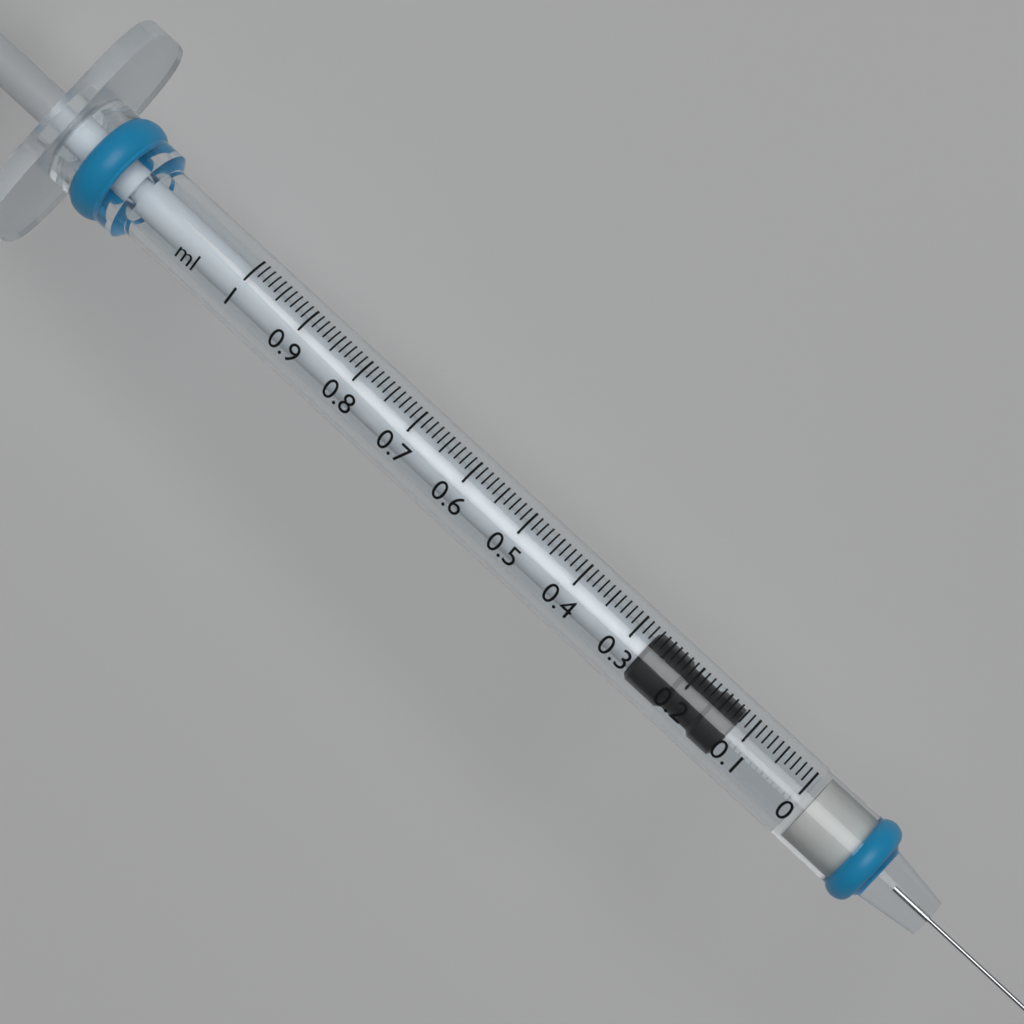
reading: 0.12 ml
